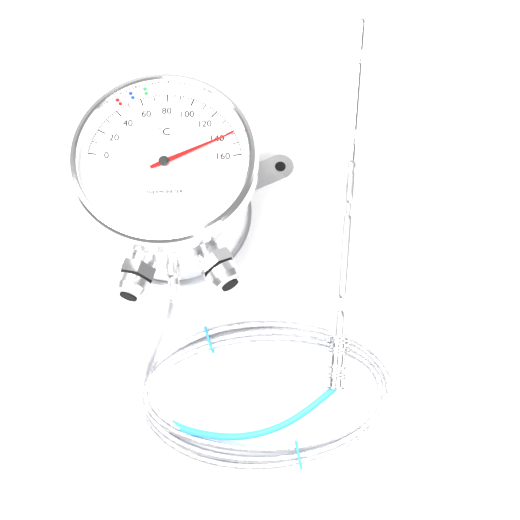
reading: 142 °C
